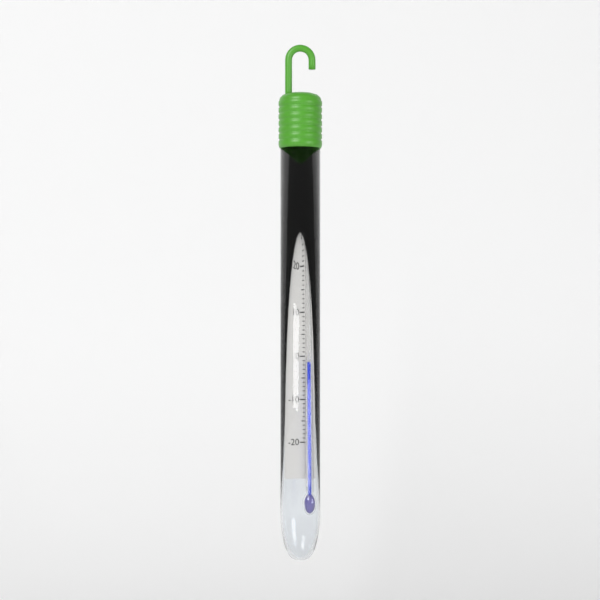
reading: -1 °C
